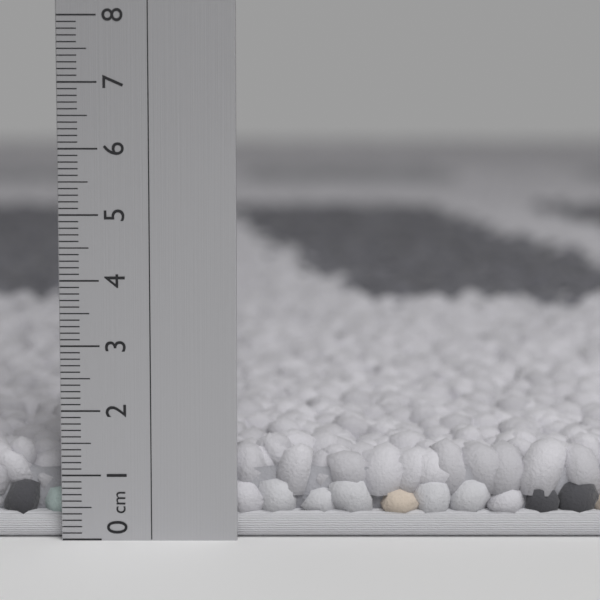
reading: 1.5 cm
